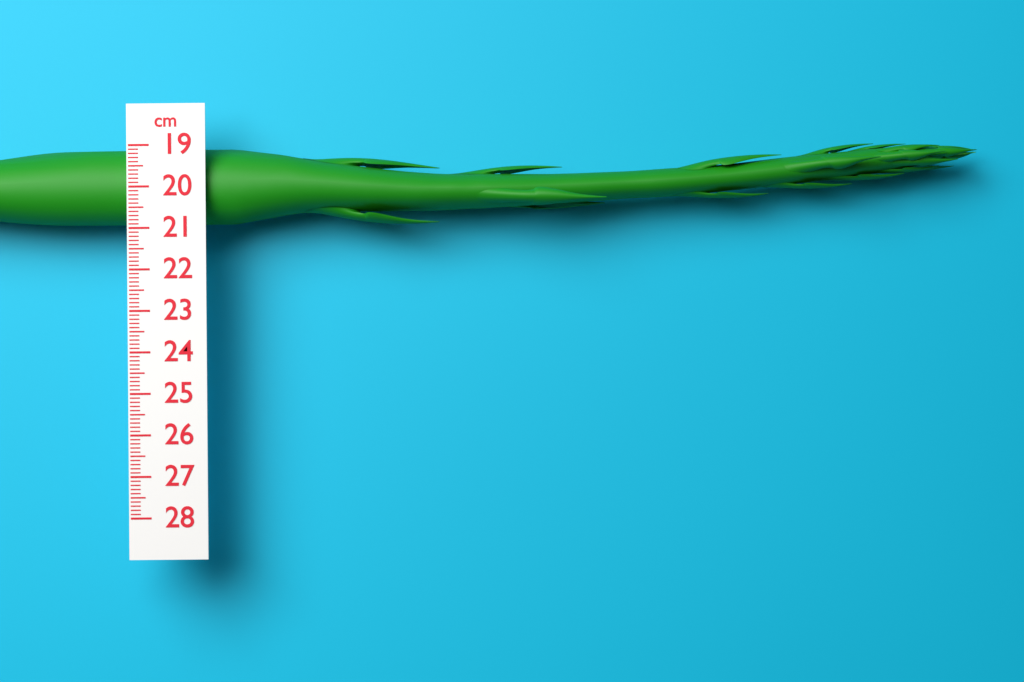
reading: 20.9 cm
